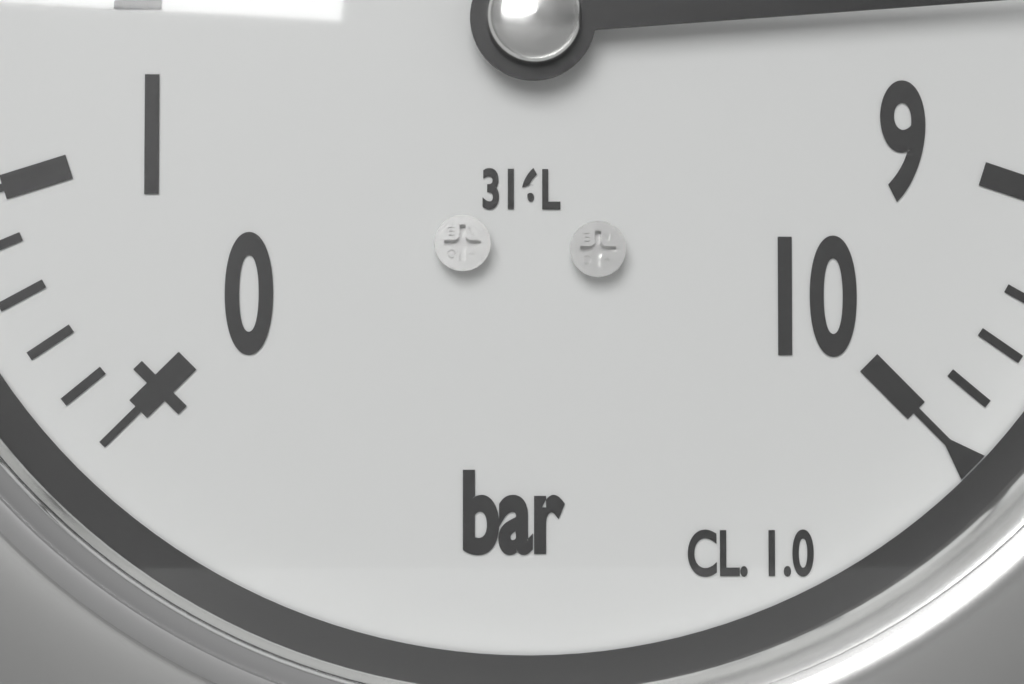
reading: 8.2 bar
